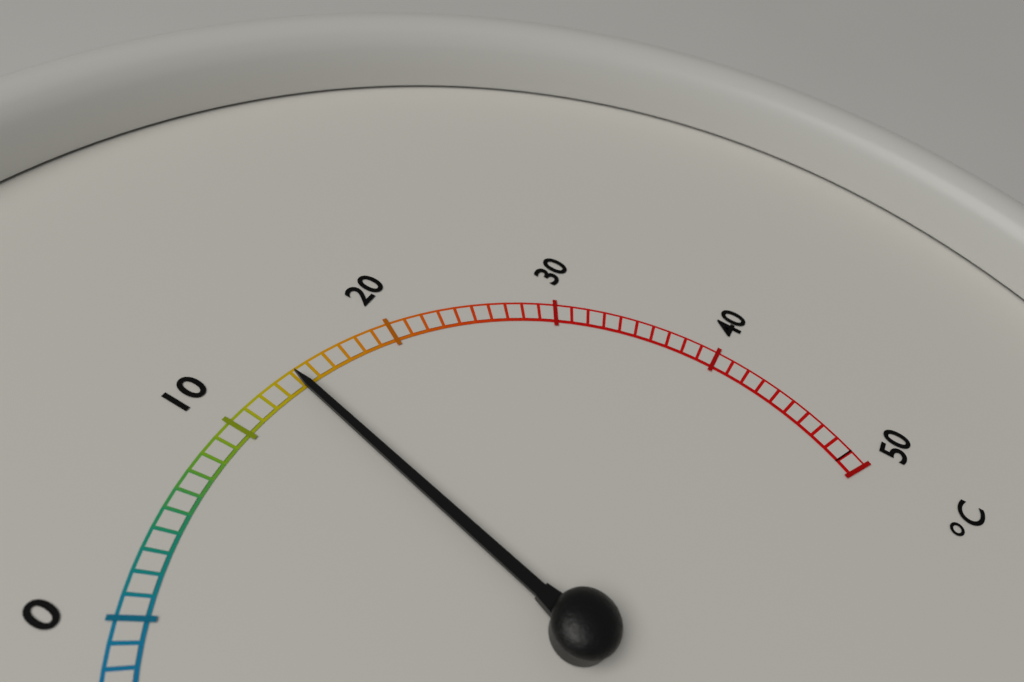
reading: 14 °C
